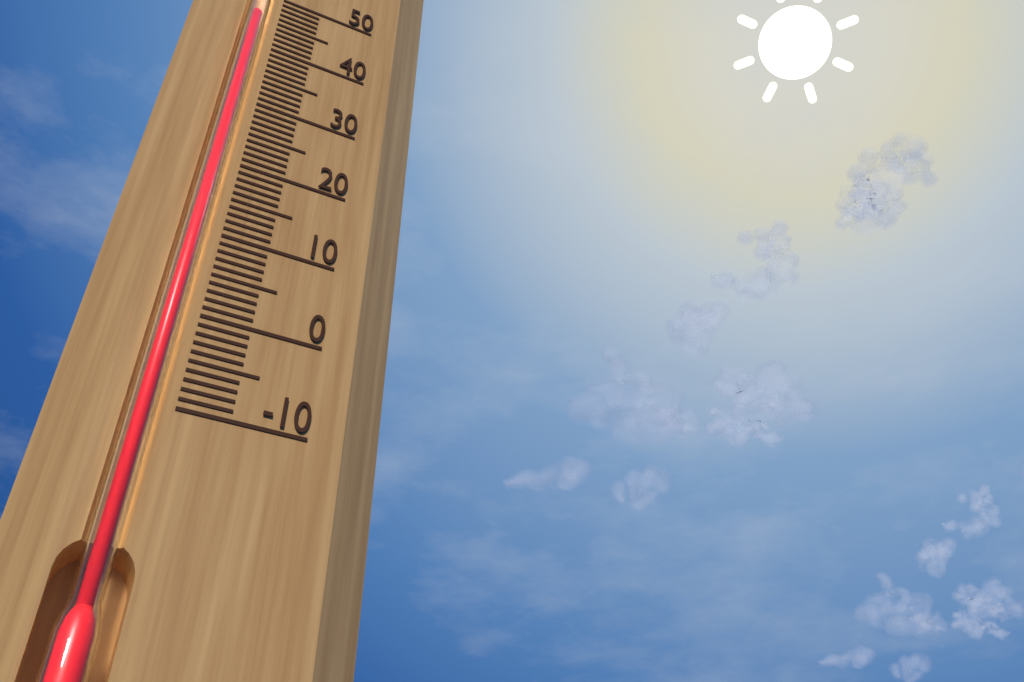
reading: 45 (no unit)
